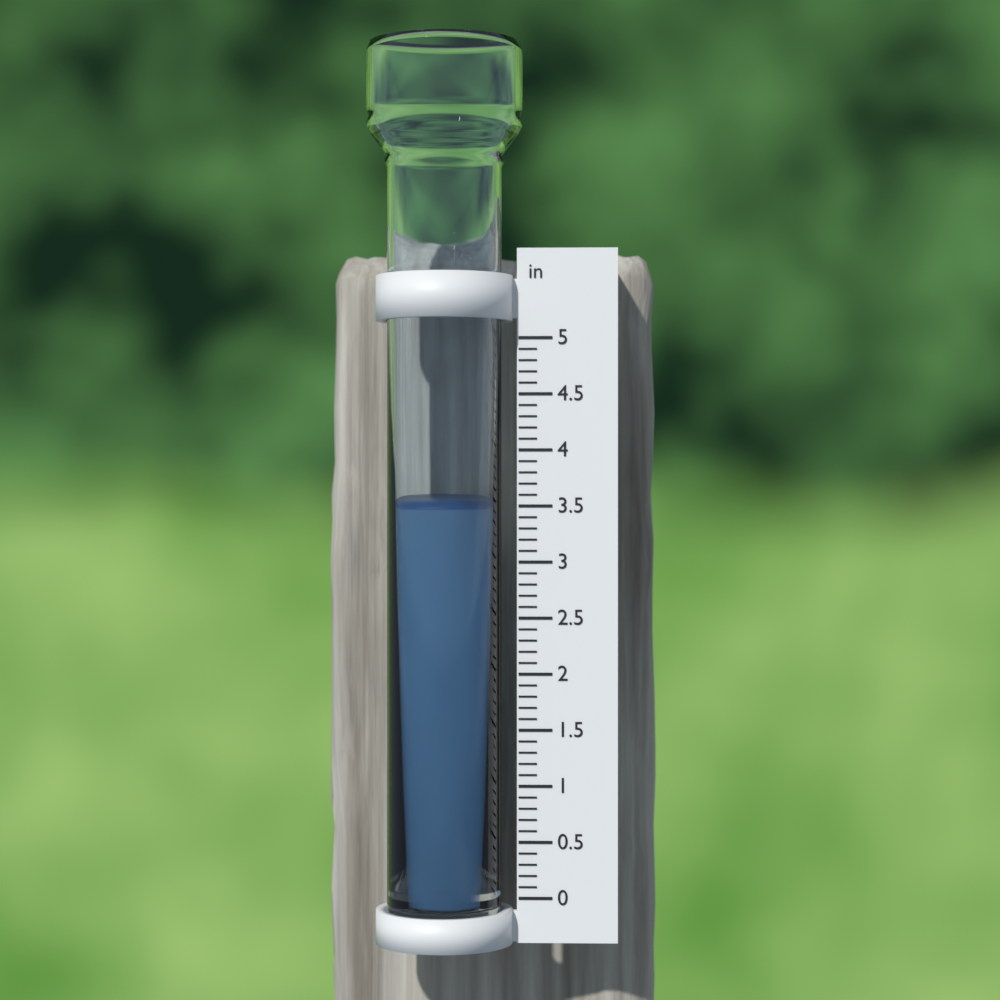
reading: 3.5 in
